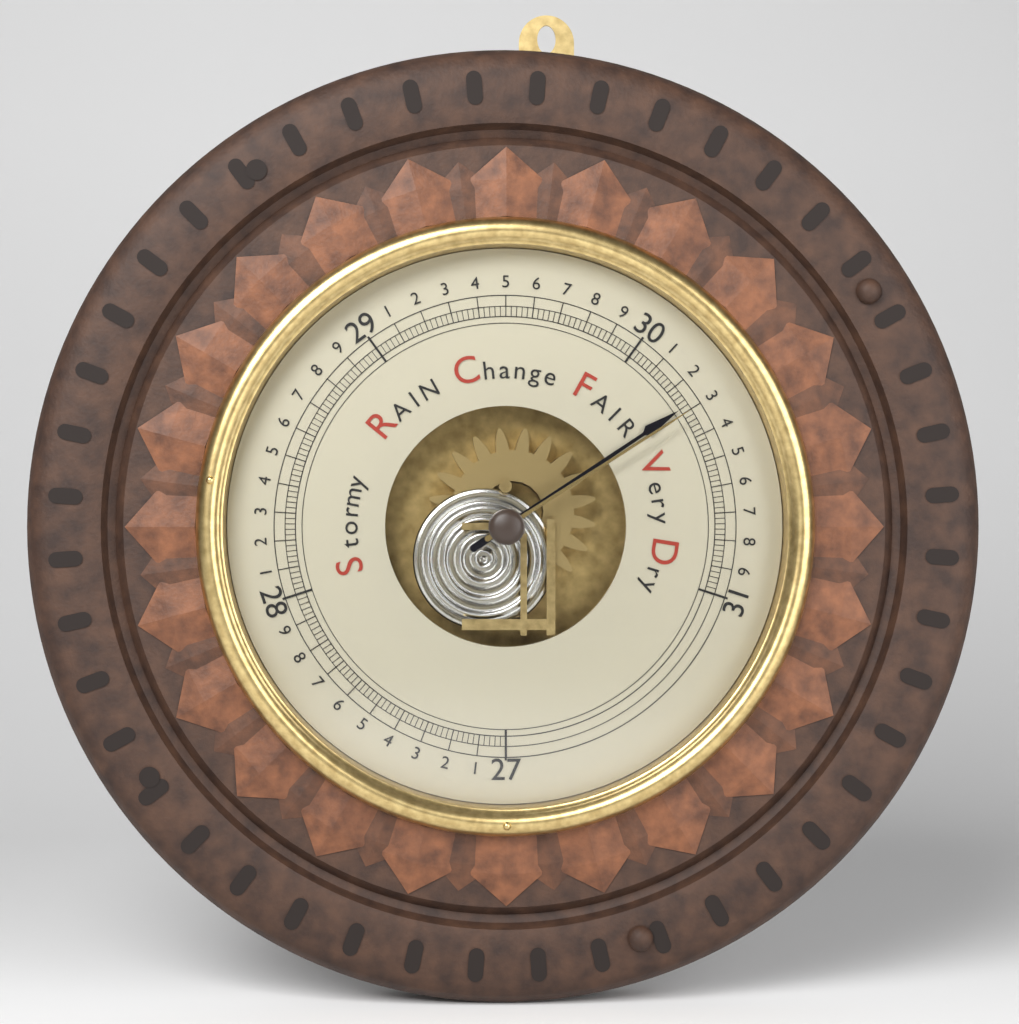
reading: 30.28 inHg
